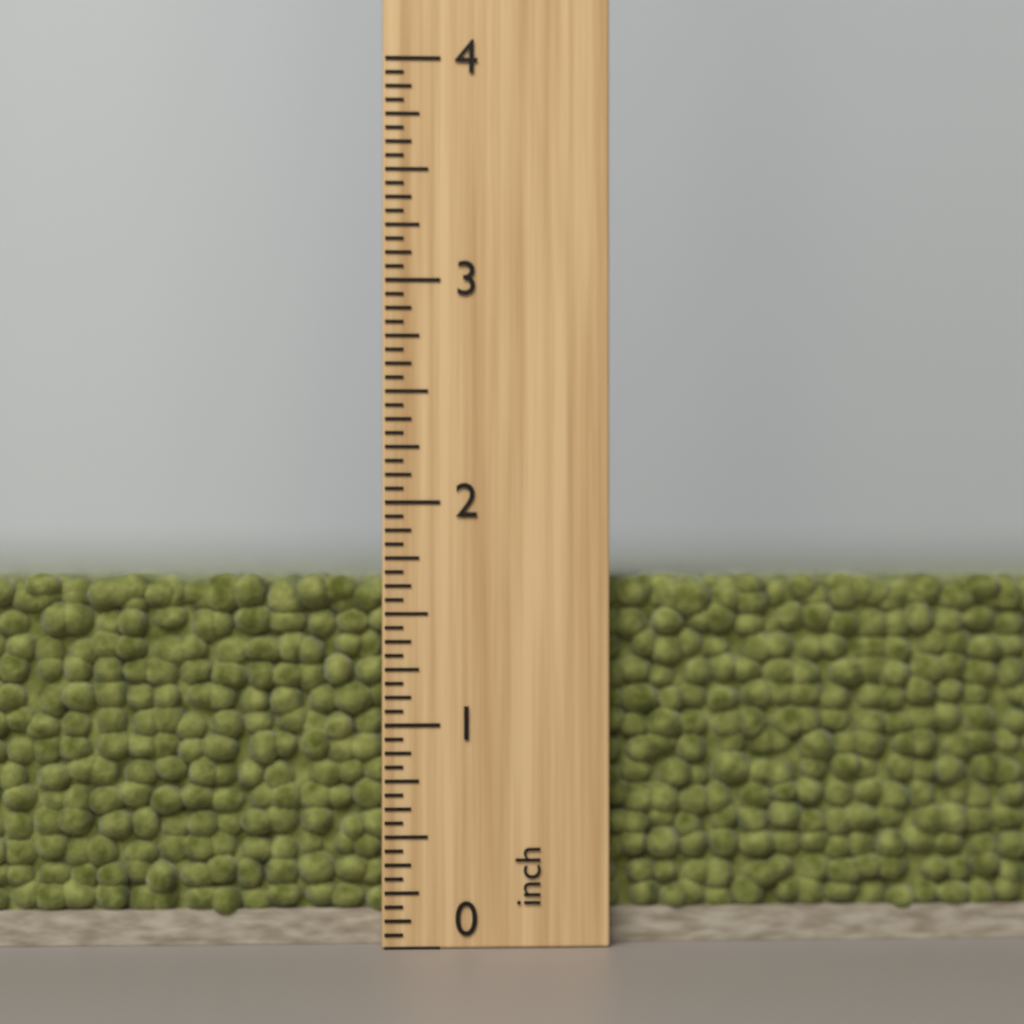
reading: 1.6875 inch
